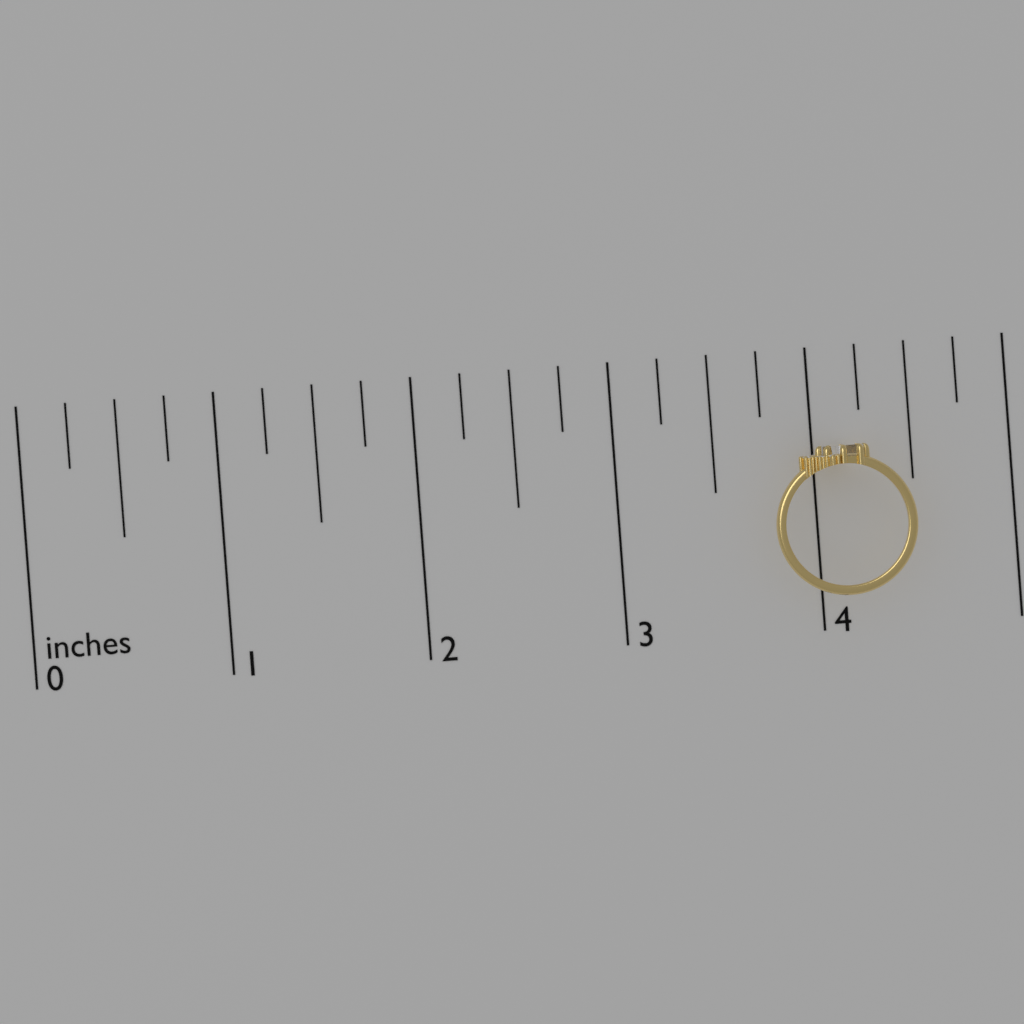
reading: 4.50 inches
